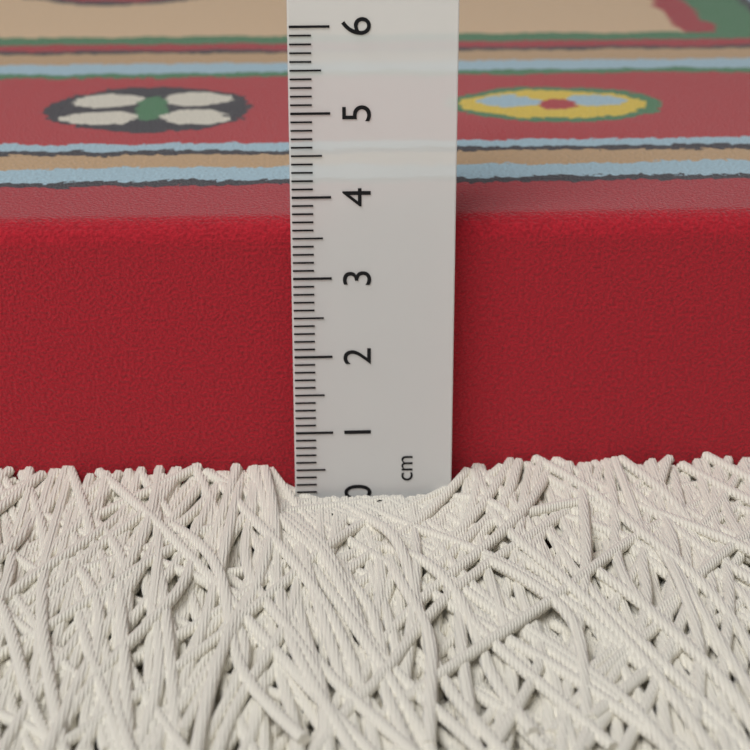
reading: 3.6 cm
